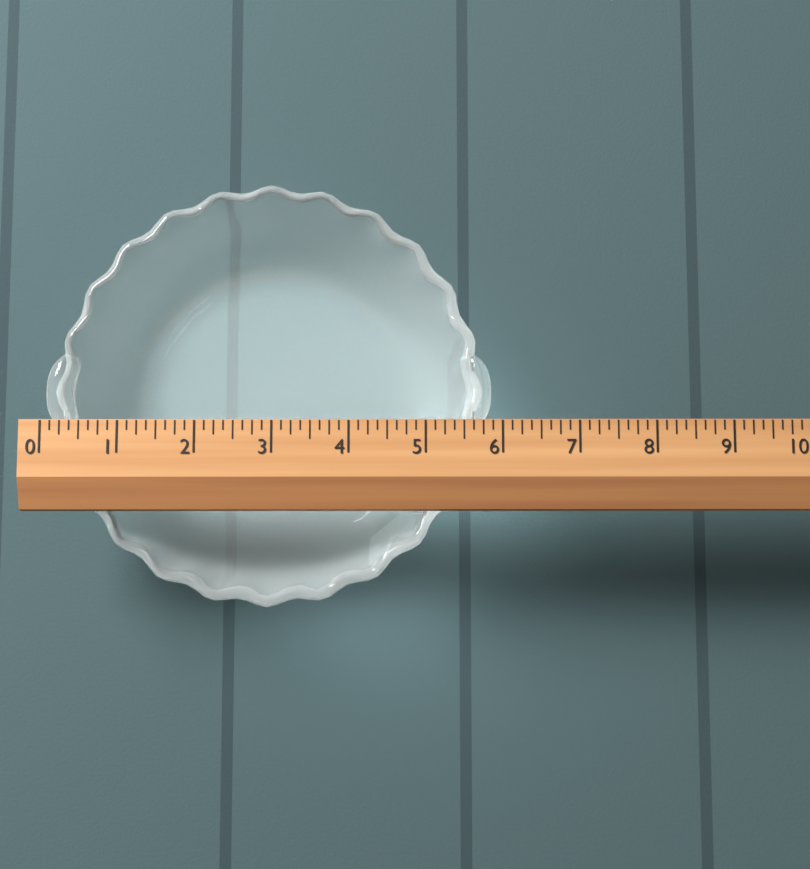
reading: 5.875 (no unit)
